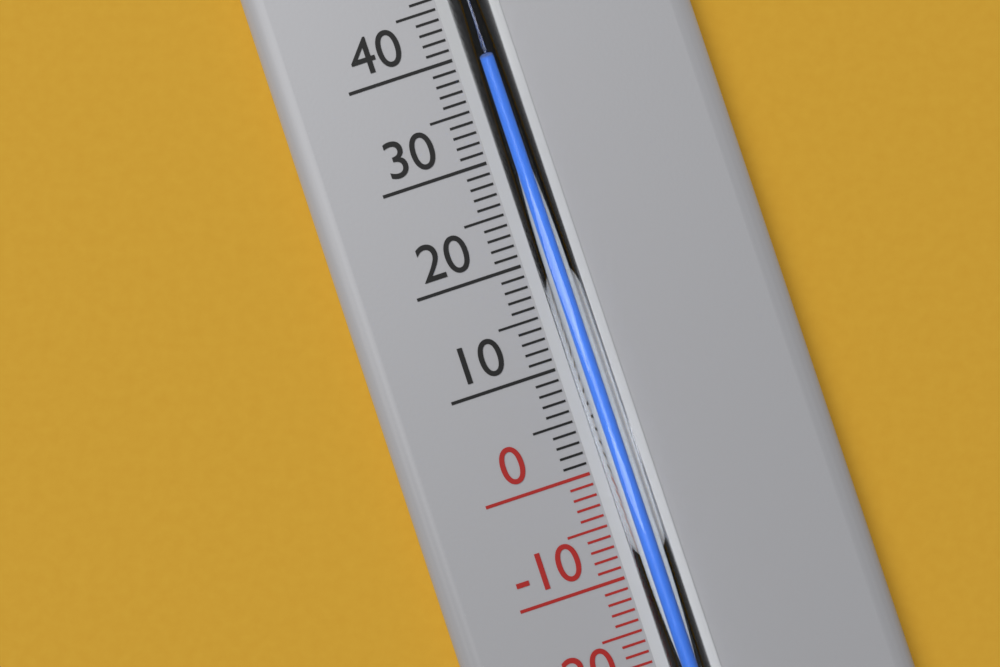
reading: 38 °C
